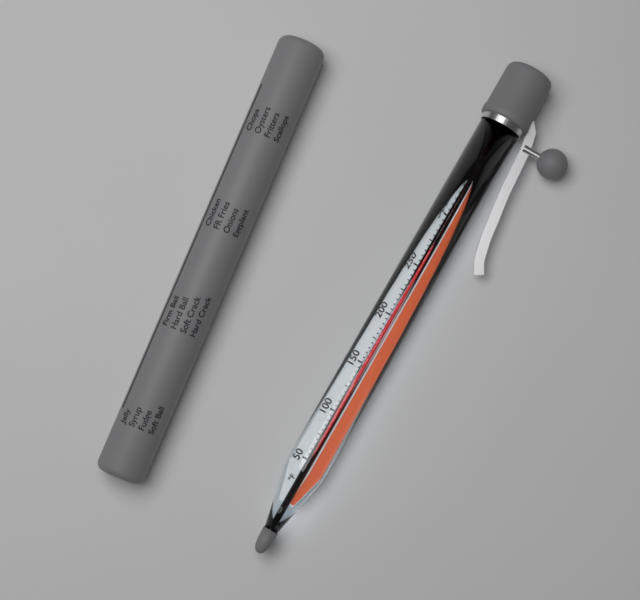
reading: 295 °F
